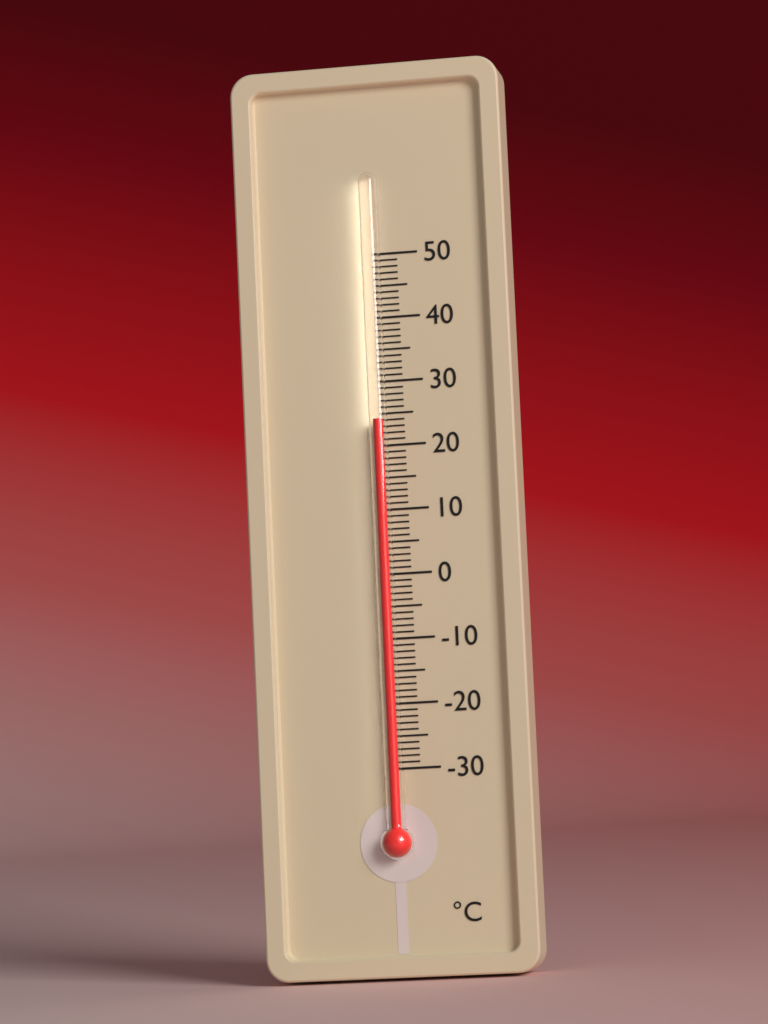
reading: 24 °C
